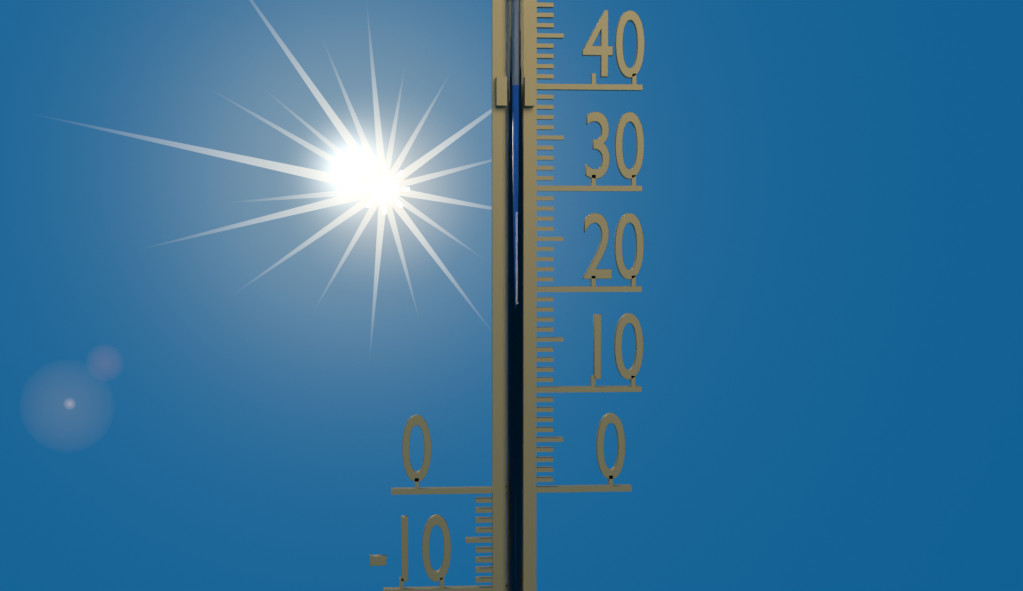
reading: 40 °C
